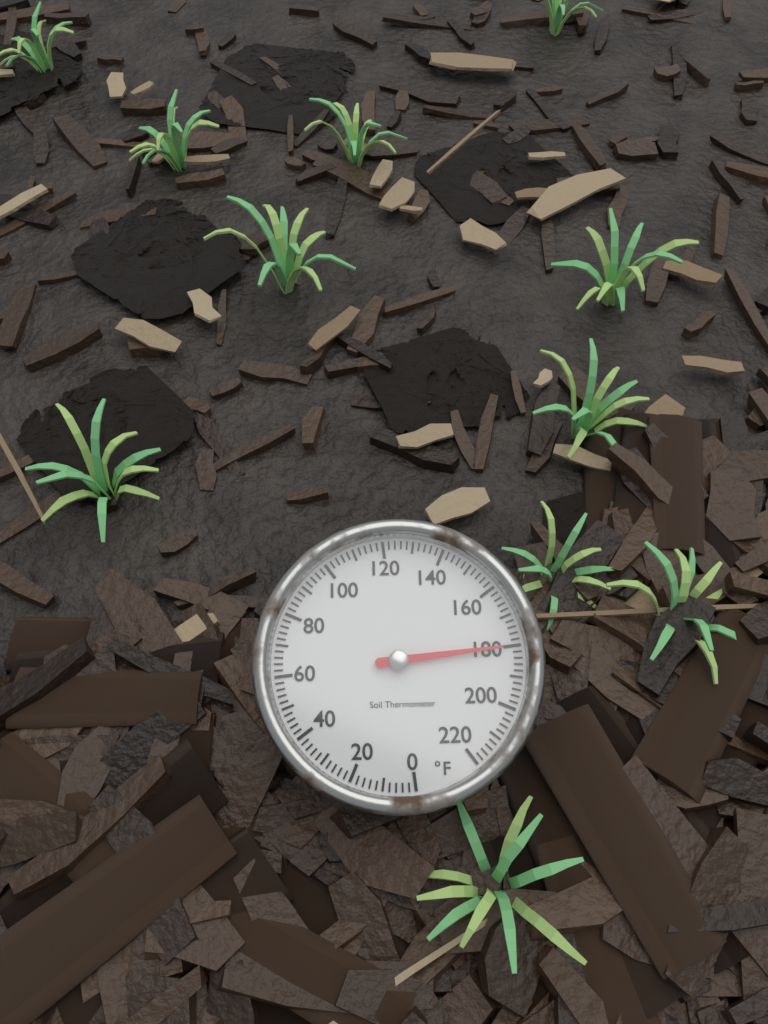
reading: 180 °F
